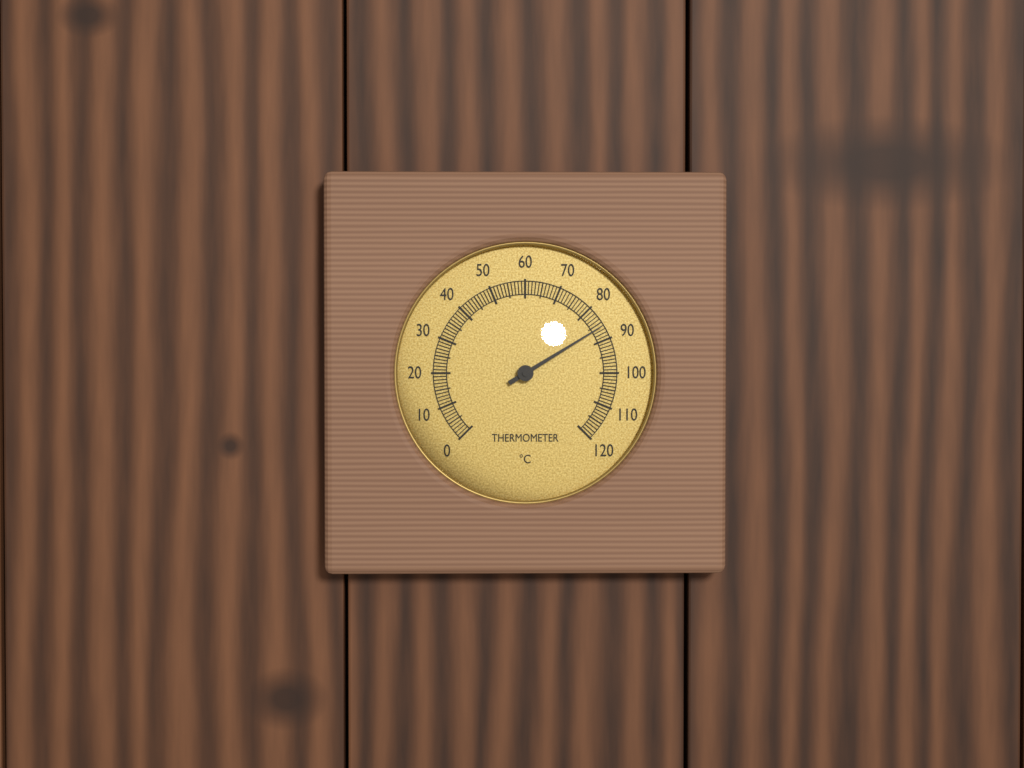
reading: 86 °C
